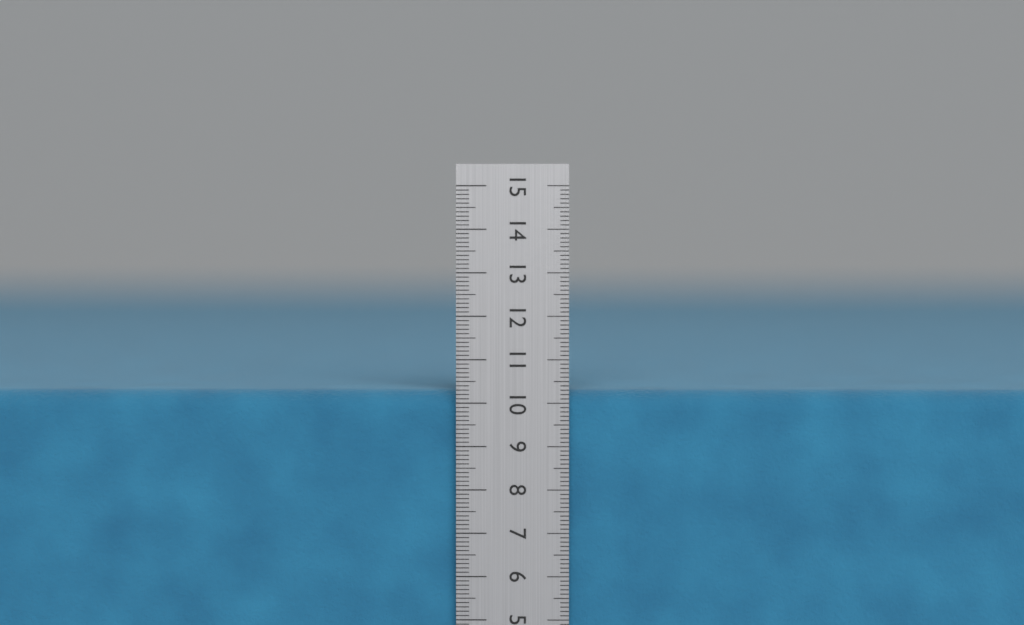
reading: 10.3 cm
